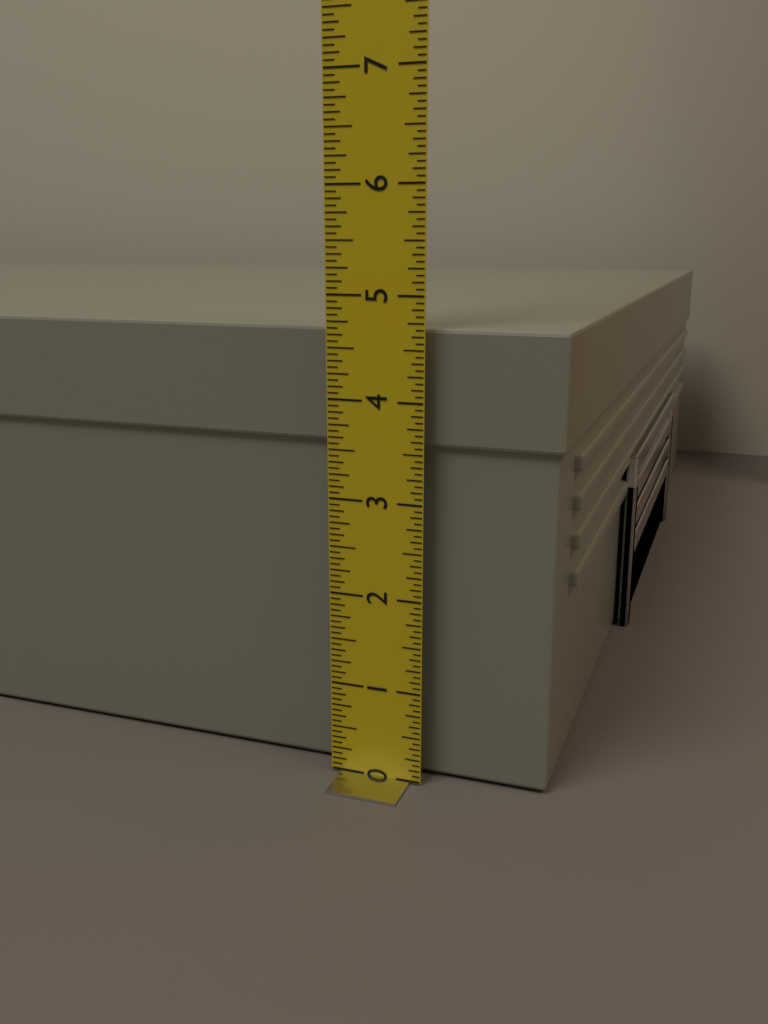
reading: 4.6875 in
